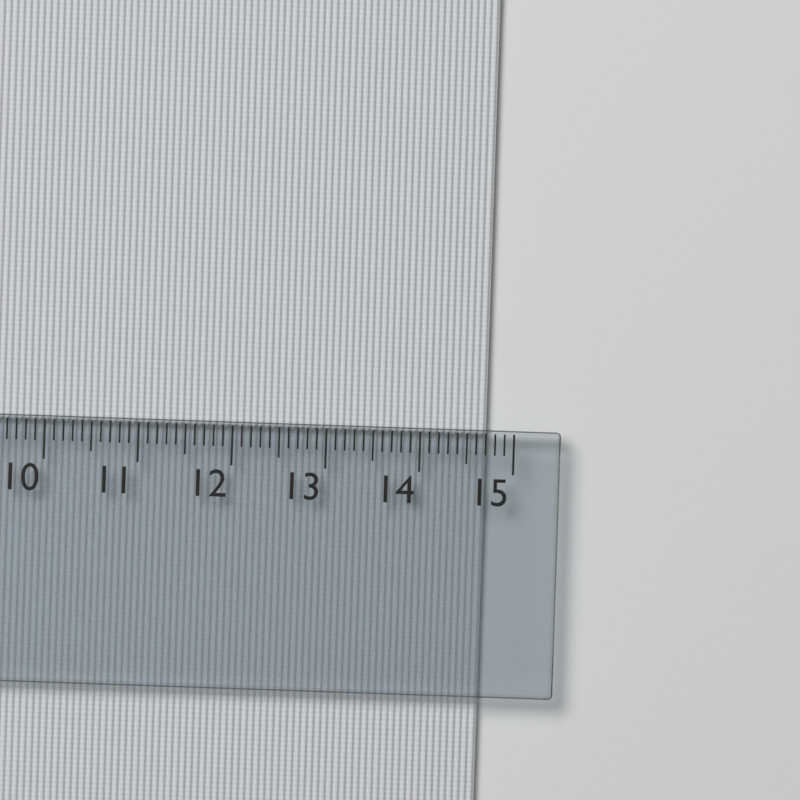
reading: 14.7 cm
